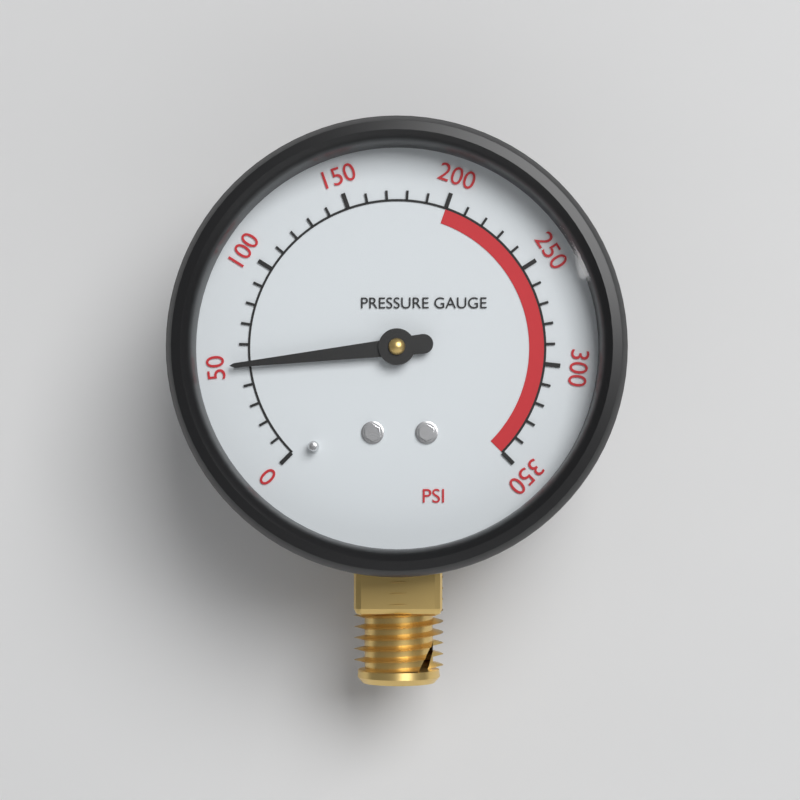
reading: 50 psi
